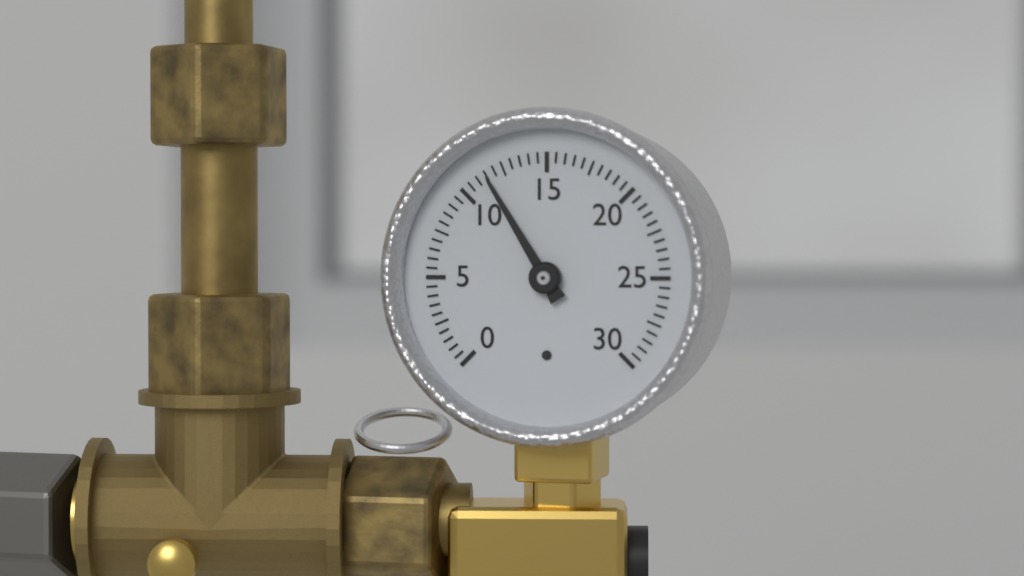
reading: 11.5 (no unit)
